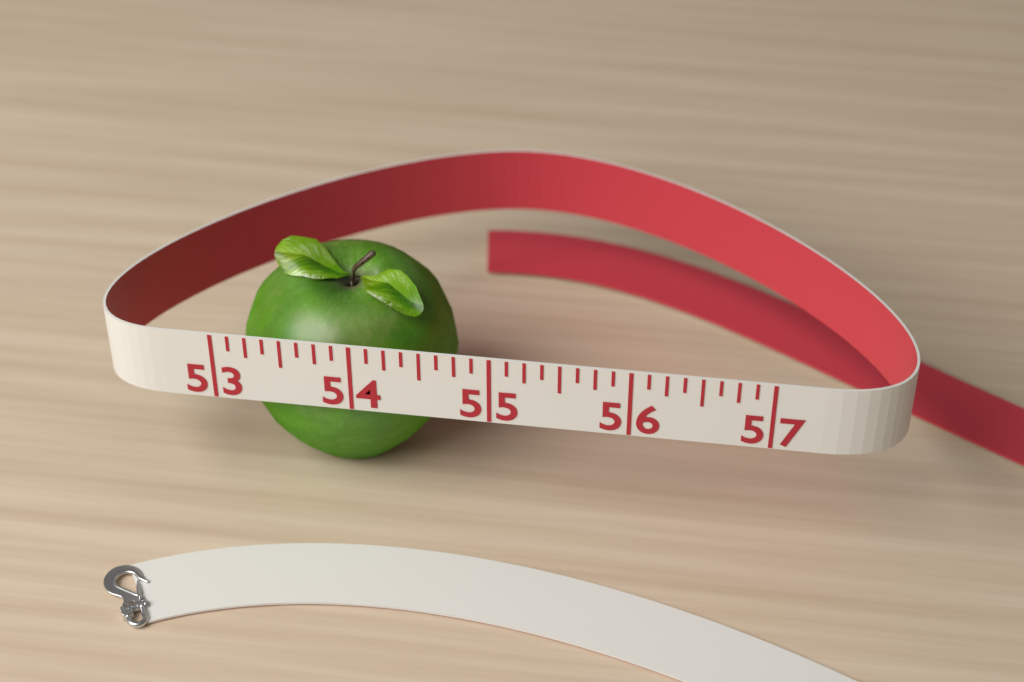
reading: 54.625 (no unit)
